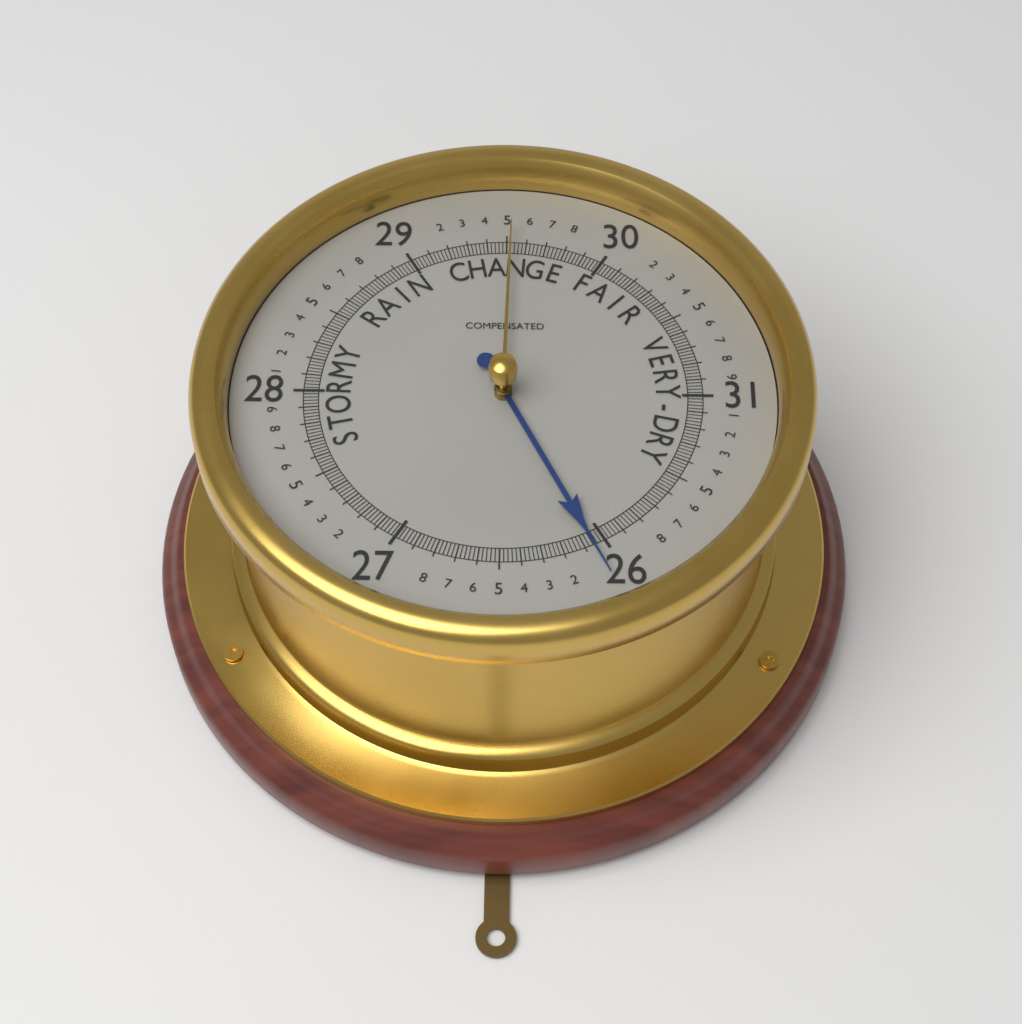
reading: 26.06 (no unit)
